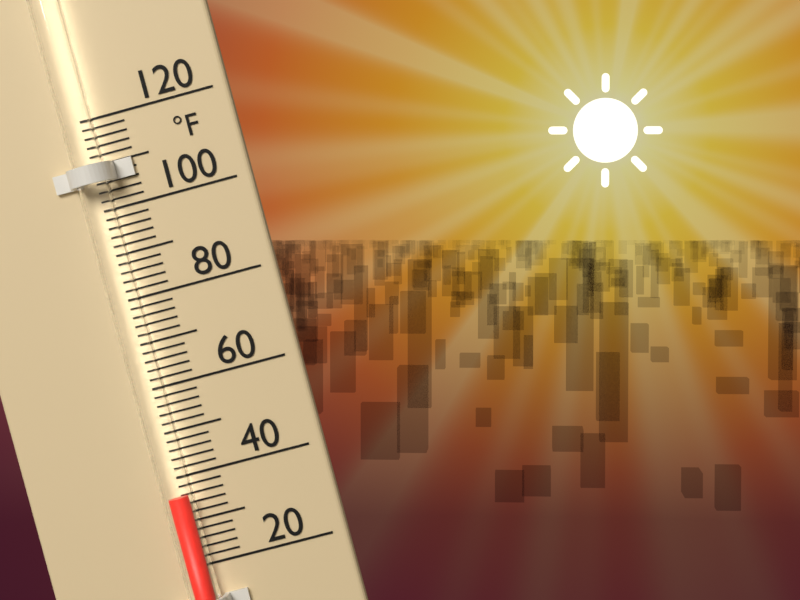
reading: 36 °F
